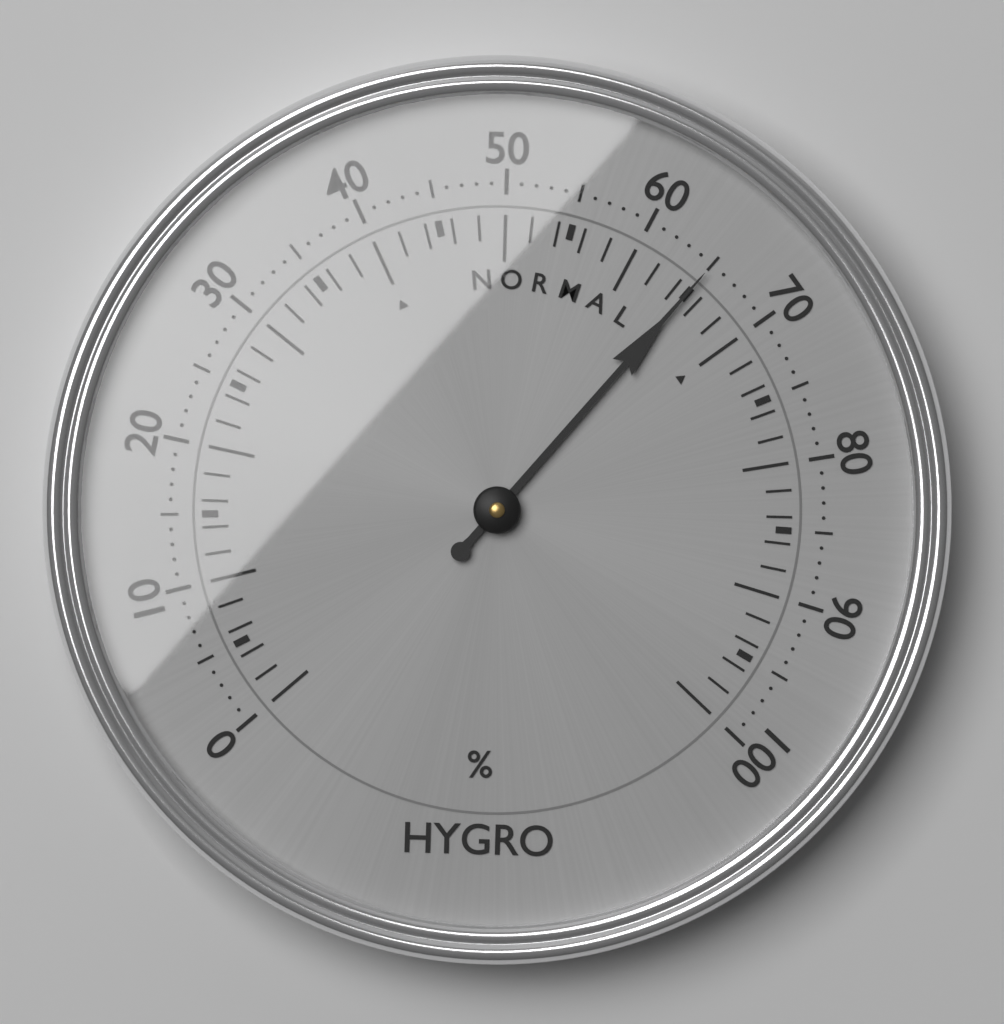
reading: 65 %
